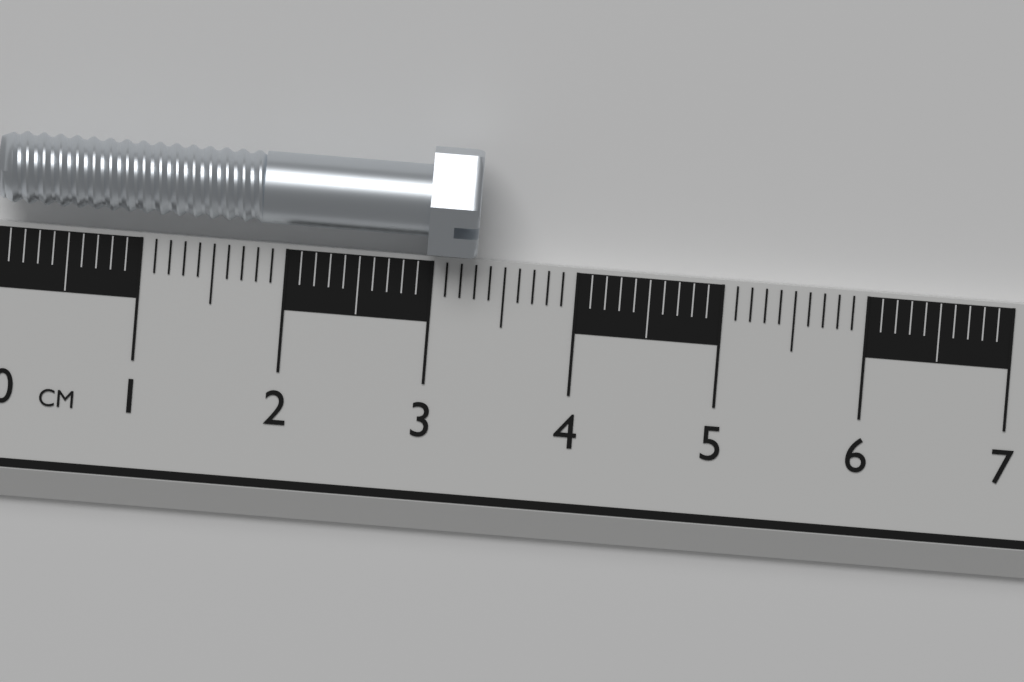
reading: 3.3 cm
